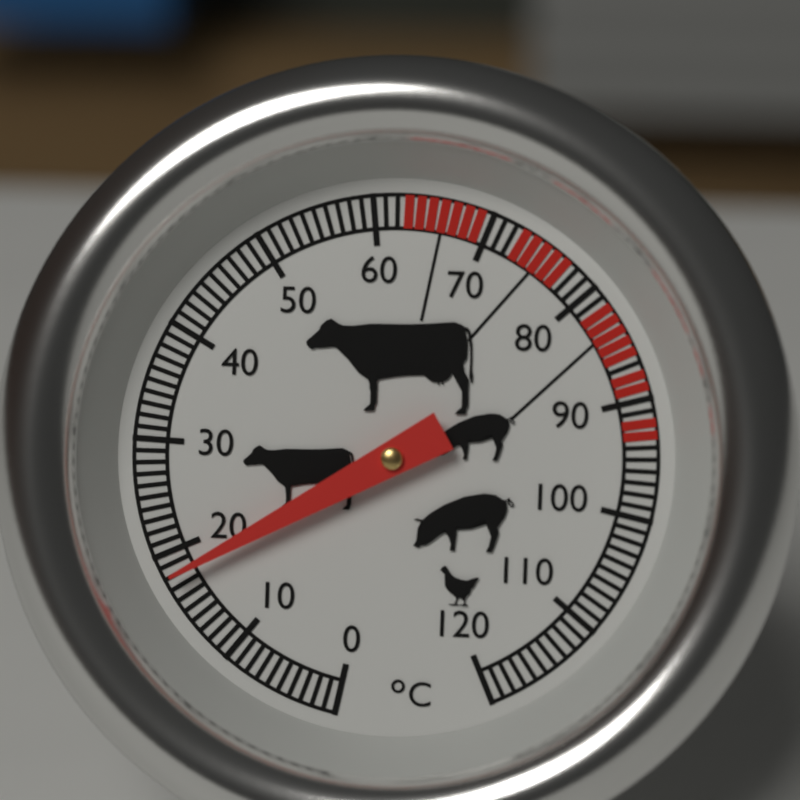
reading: 18 °C
